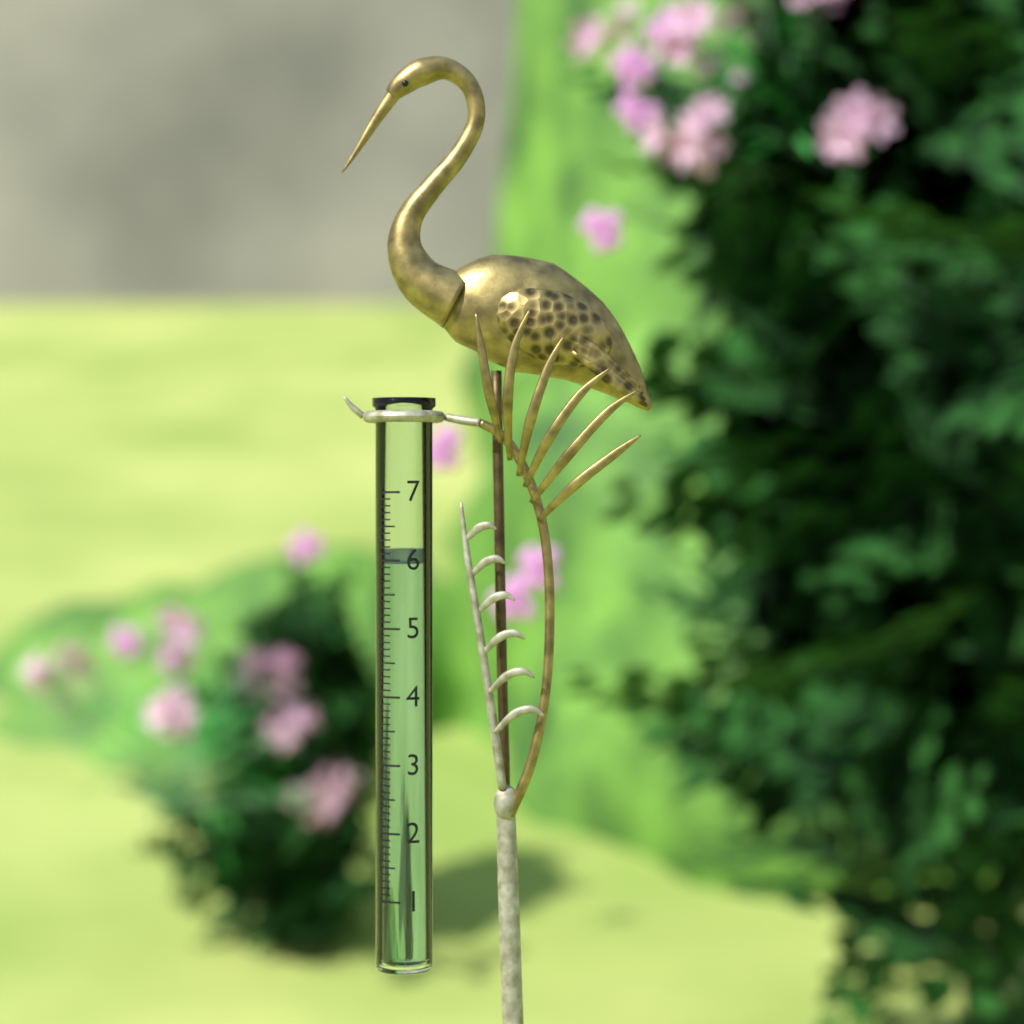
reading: 6.0 (no unit)
